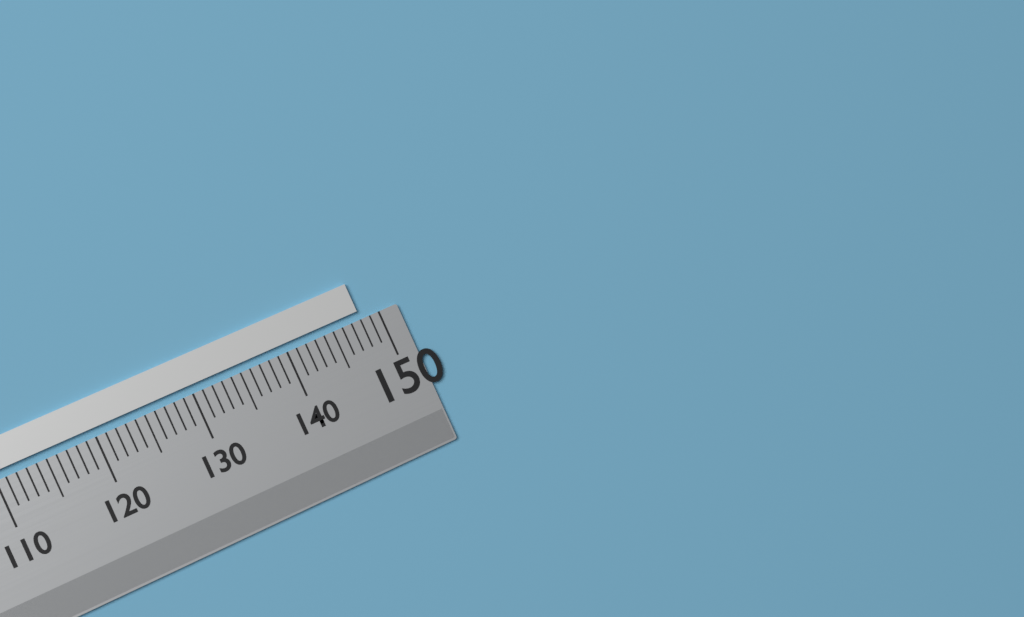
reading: 148 (no unit)
